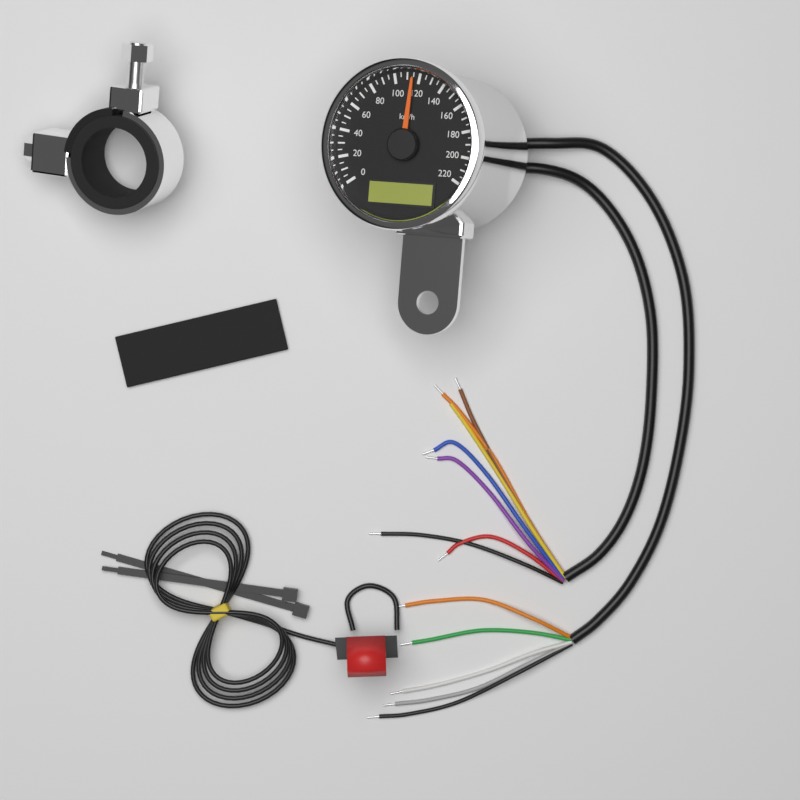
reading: 115 km/h
